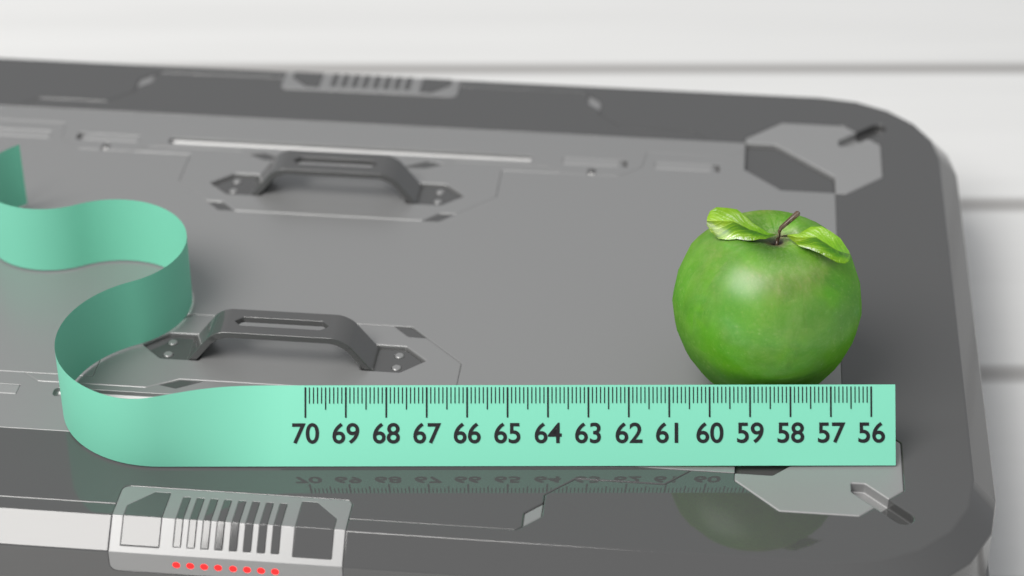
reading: 60.8 (no unit)
